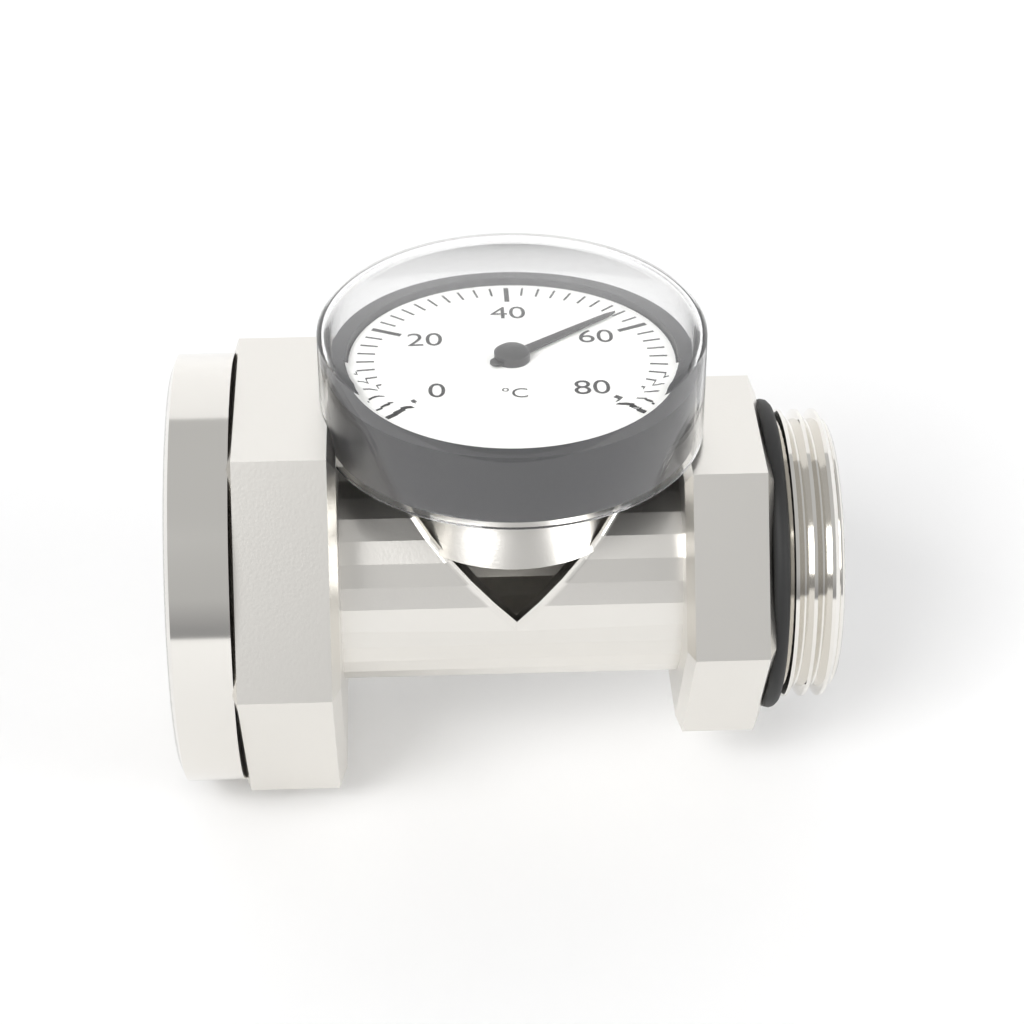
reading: 56 °C
